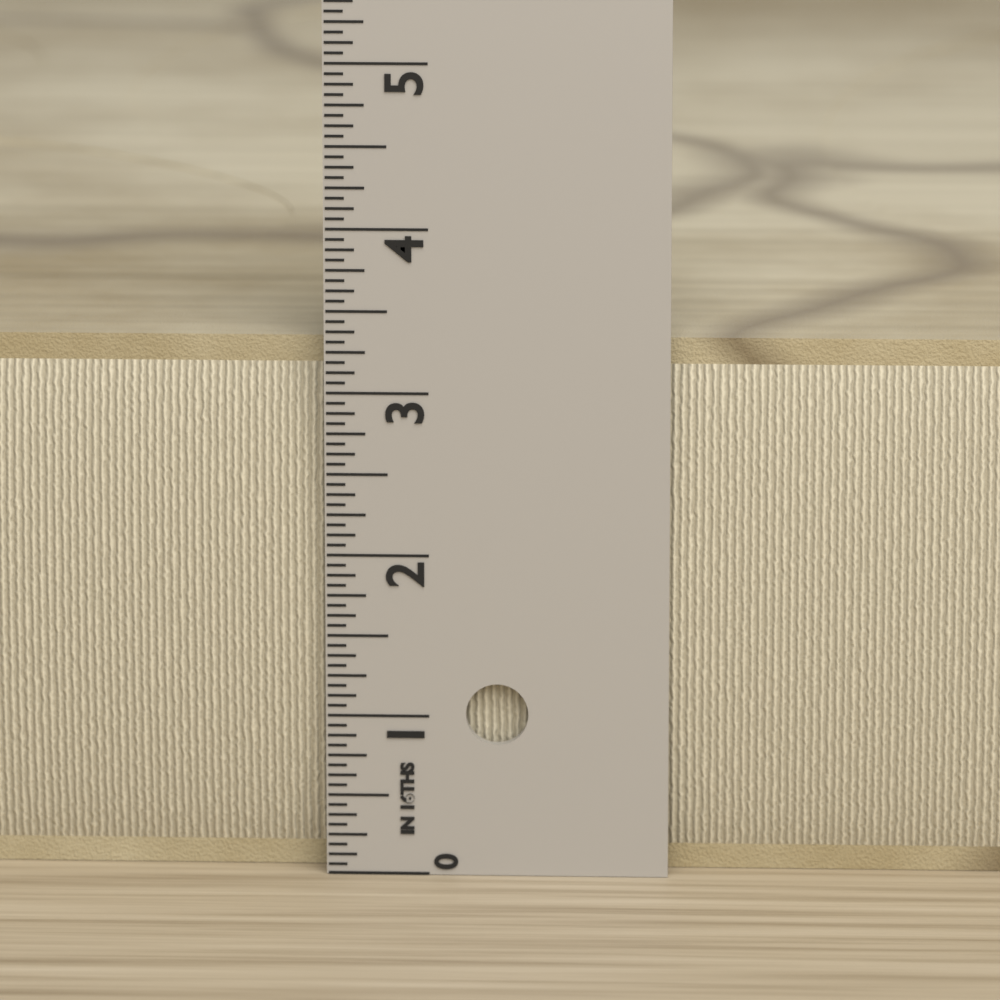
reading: 3.3125 in
